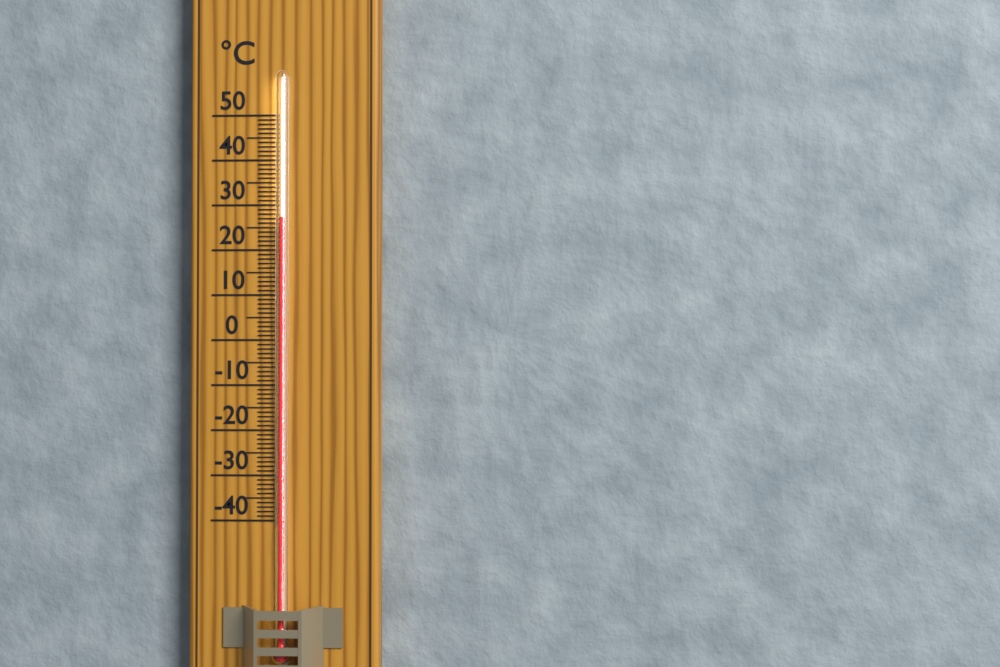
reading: 27 °C
